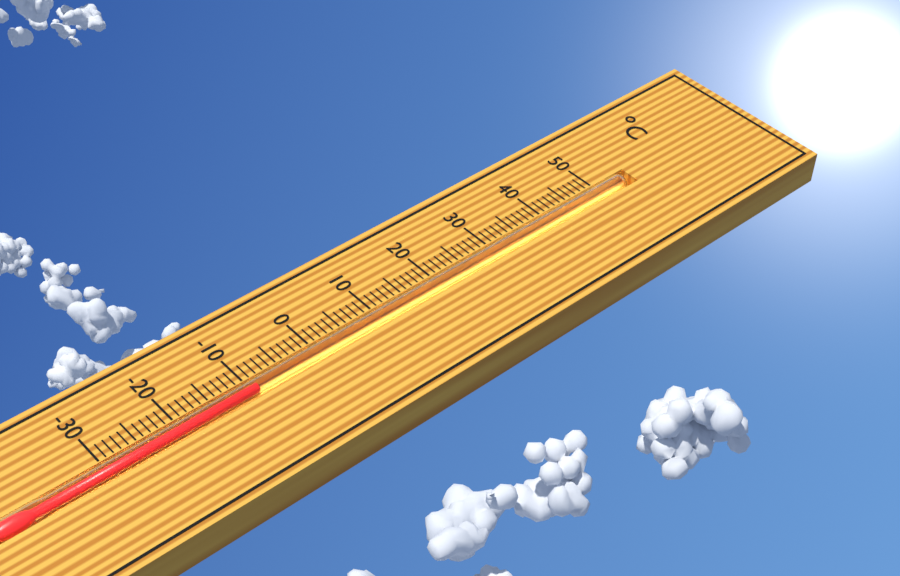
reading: -9 °C
